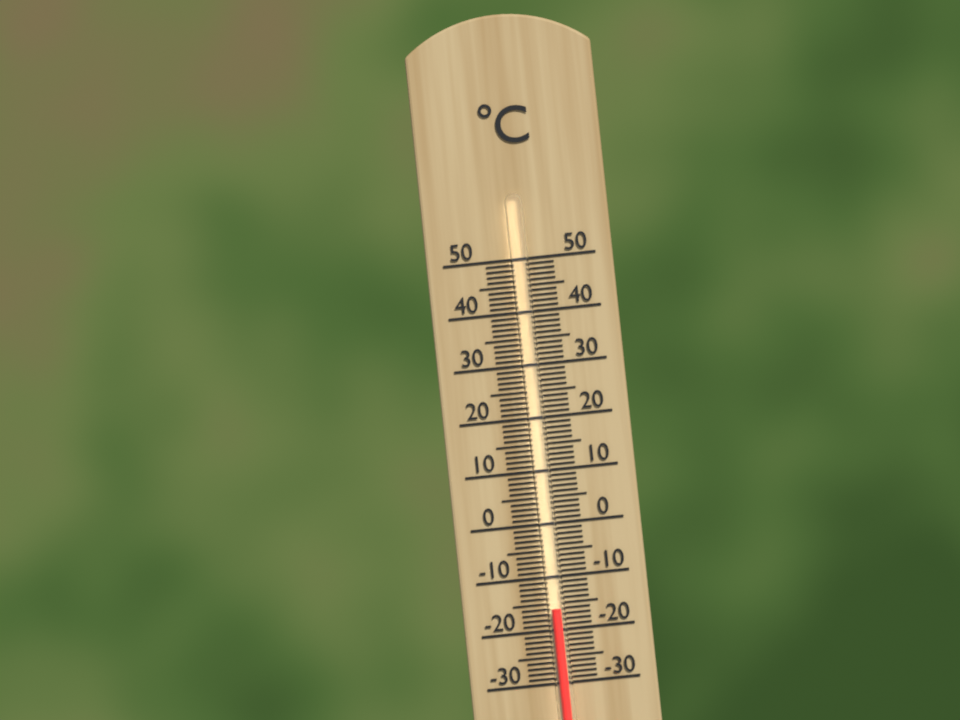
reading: -16 °C
